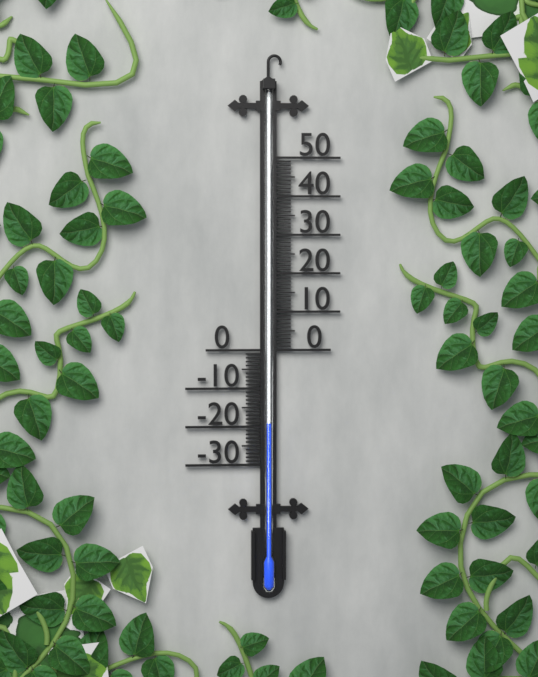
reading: -19 (no unit)
